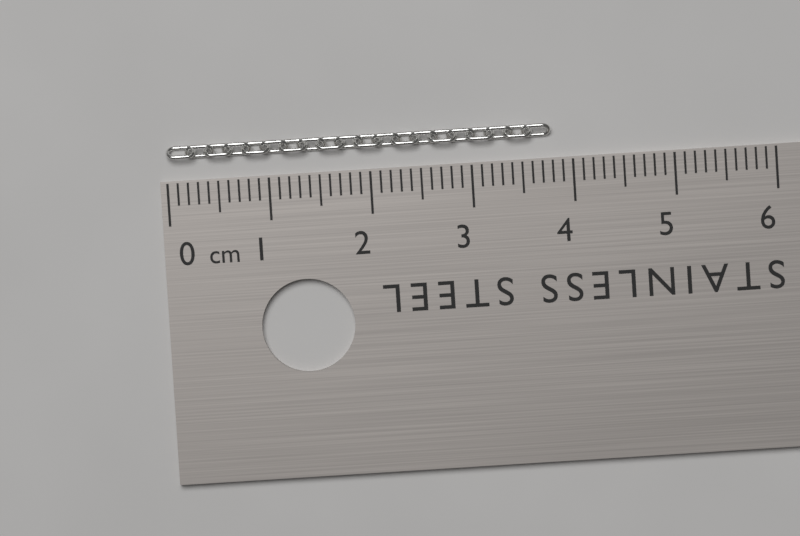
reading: 3.8 cm
